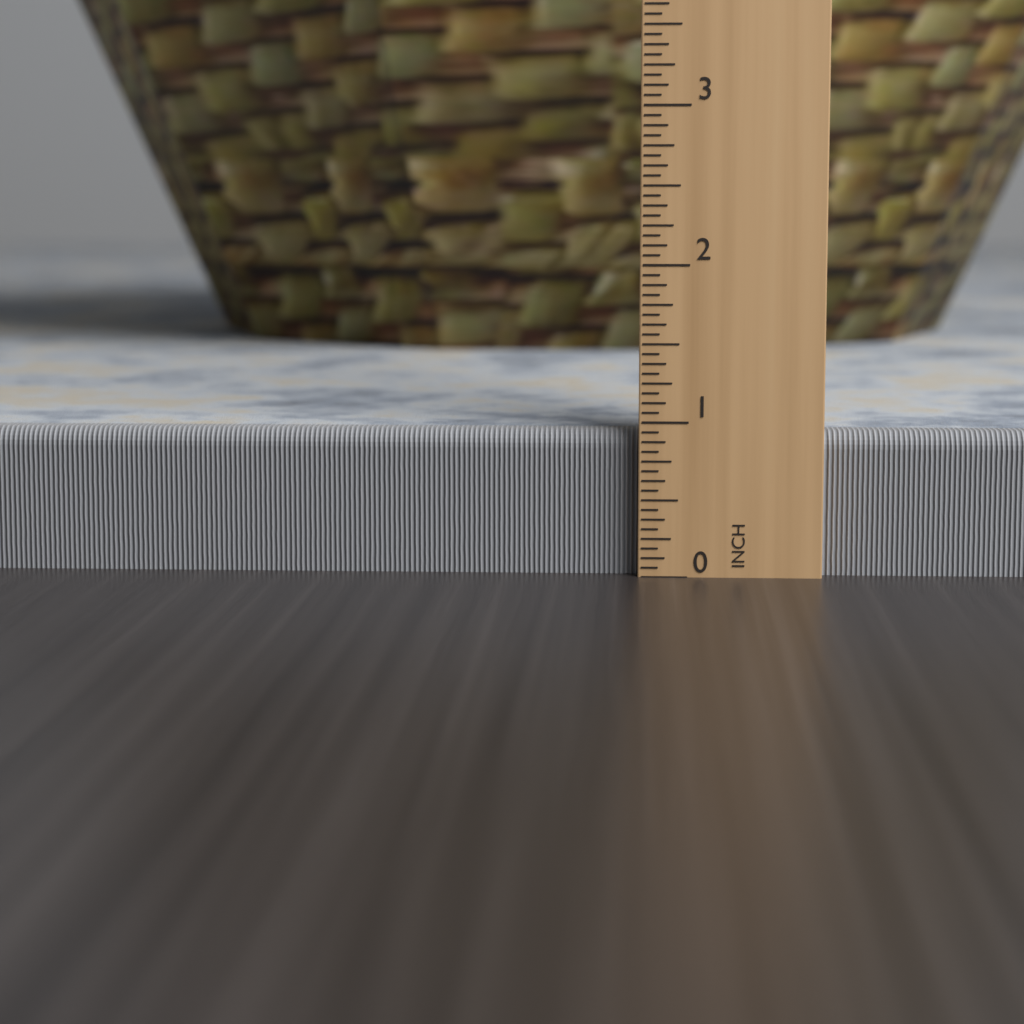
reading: 0.9375 in
